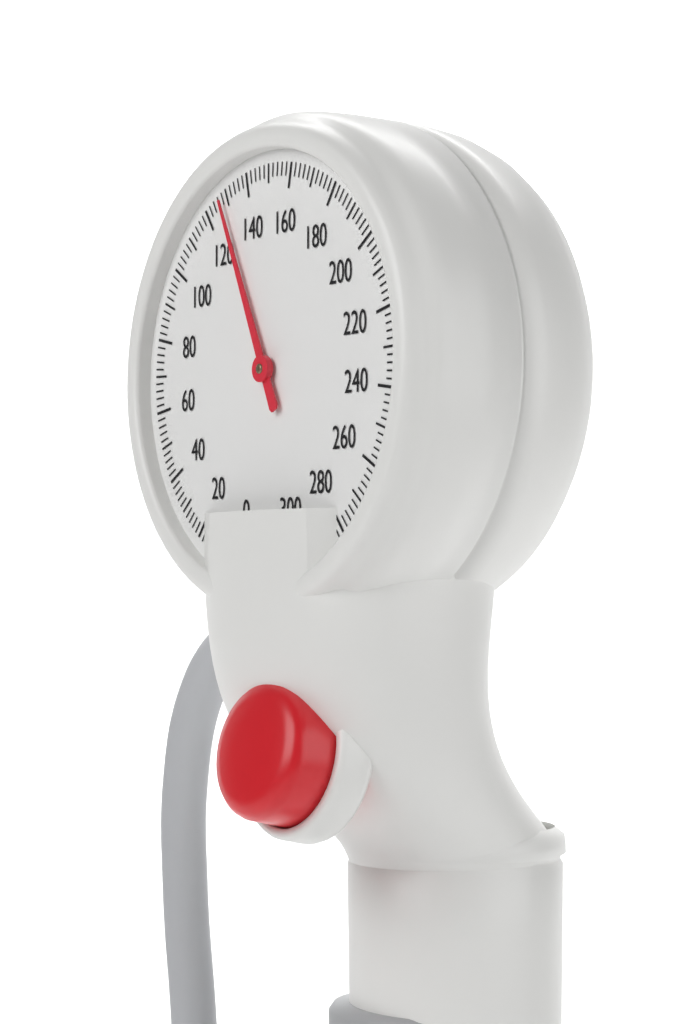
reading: 128 mmHg
